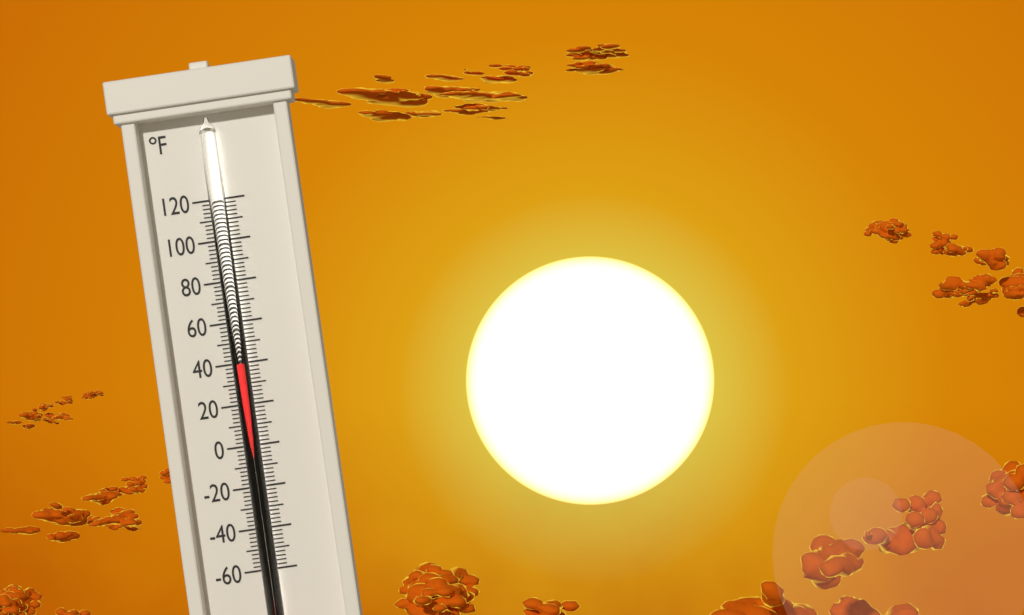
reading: 40 °F
